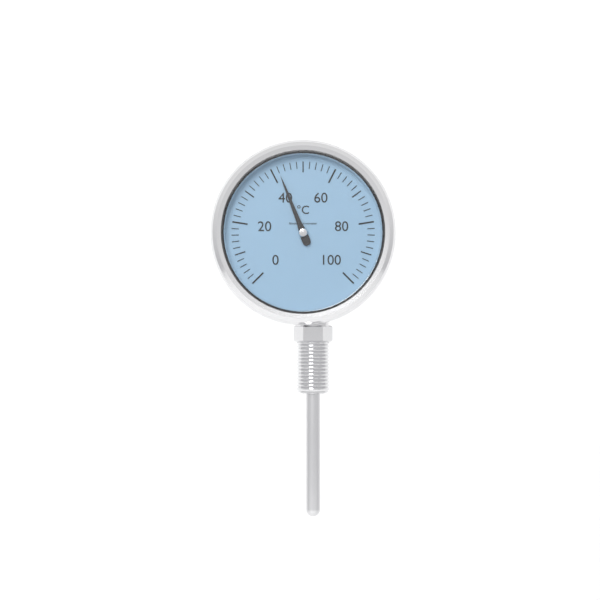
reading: 42 °C
